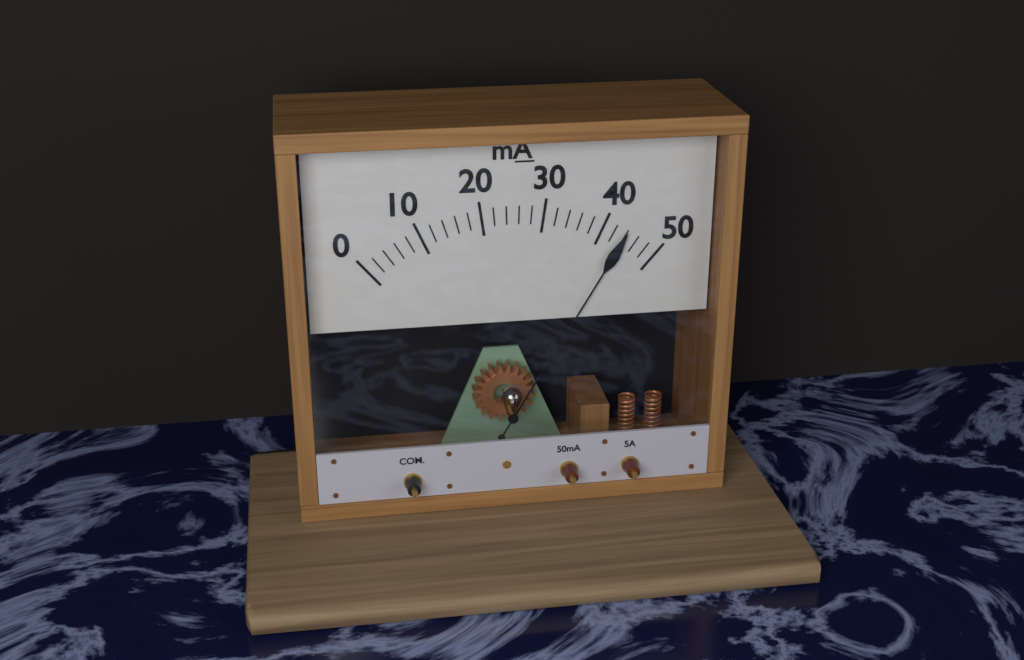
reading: 44 mA
